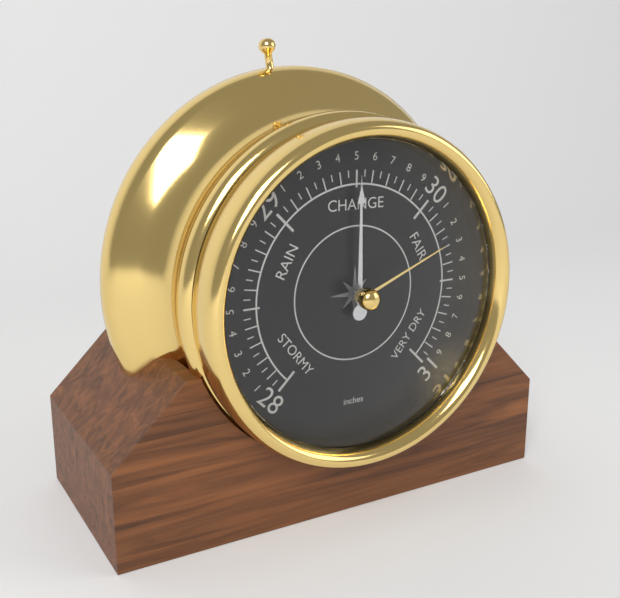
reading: 29.50 inches
